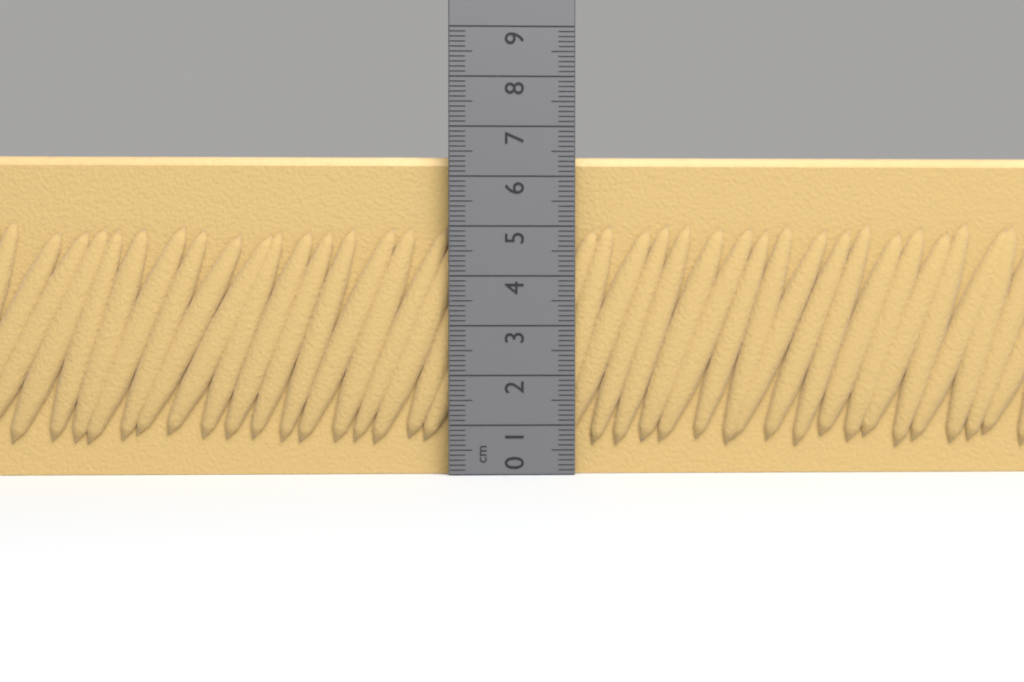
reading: 6.4 cm
